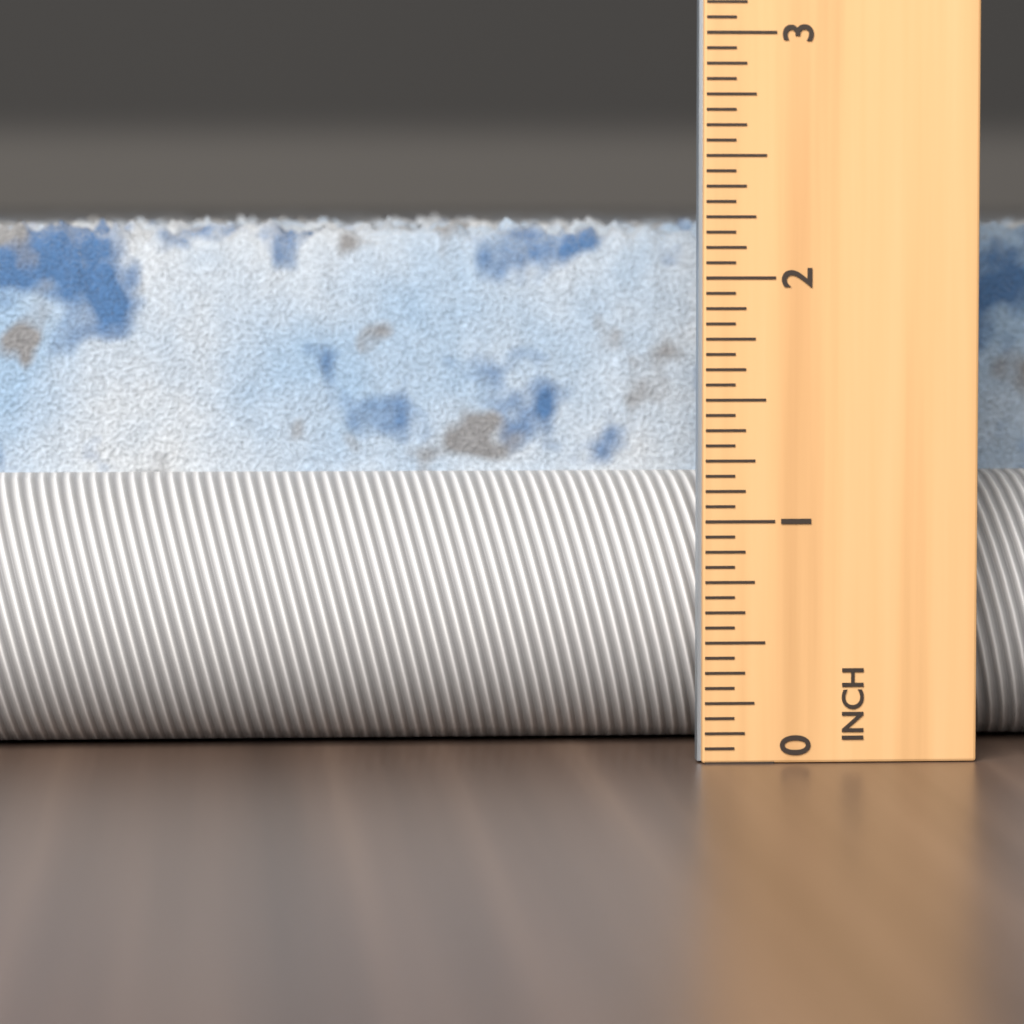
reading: 2.3125 in
